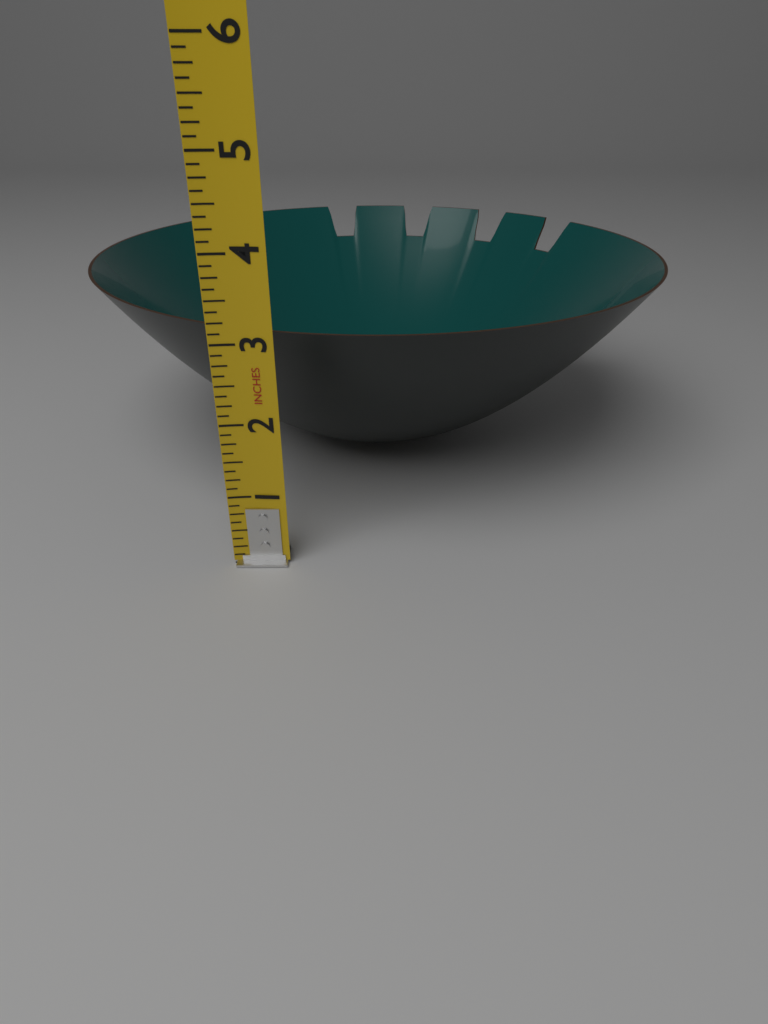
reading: 3.125 in
